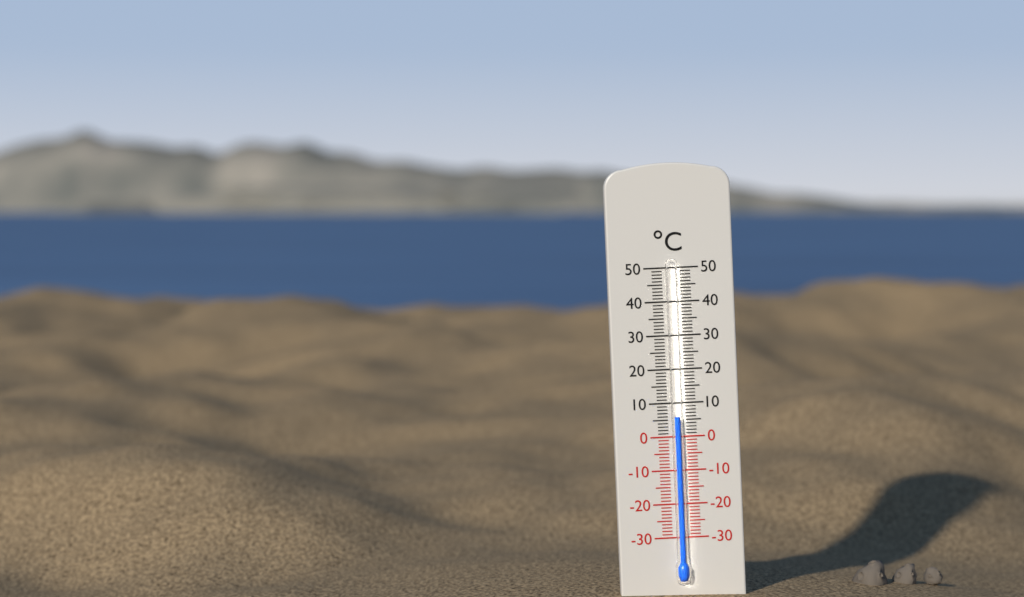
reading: 6 °C
